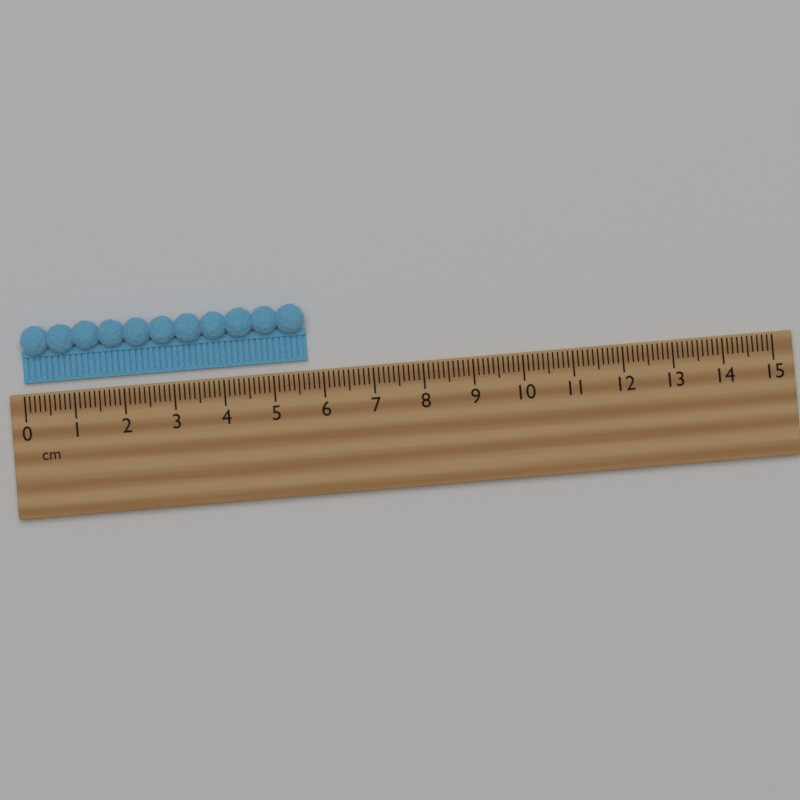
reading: 5.7 cm
